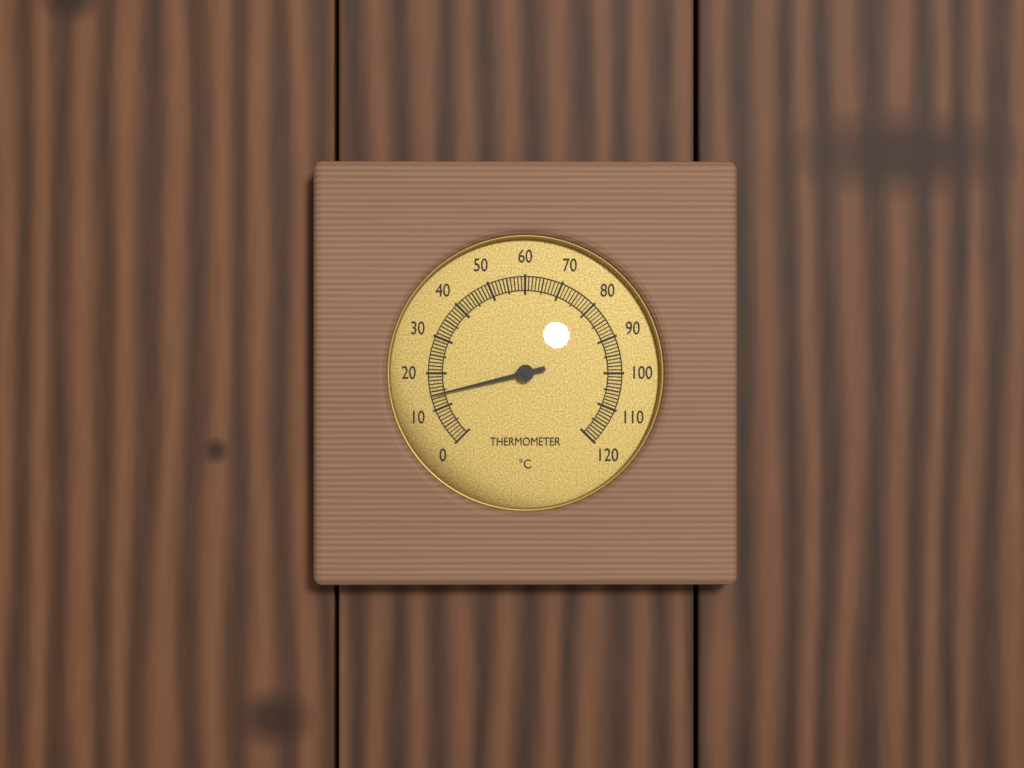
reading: 14 °C
